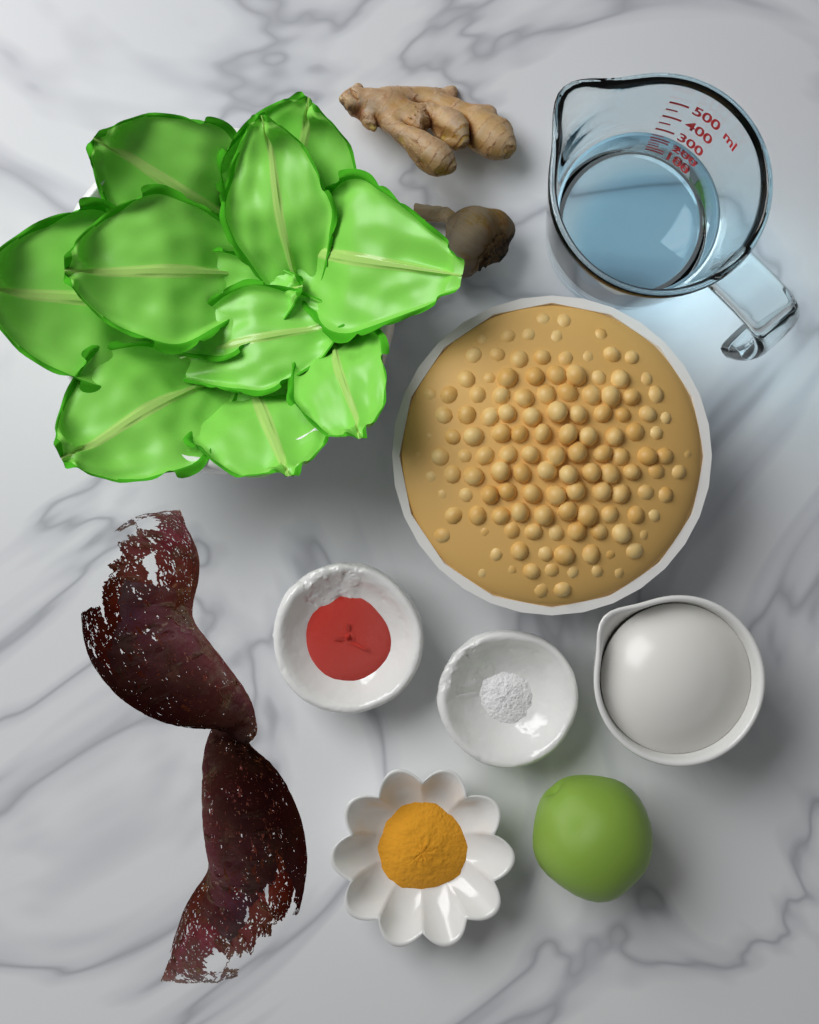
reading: 250 ml
